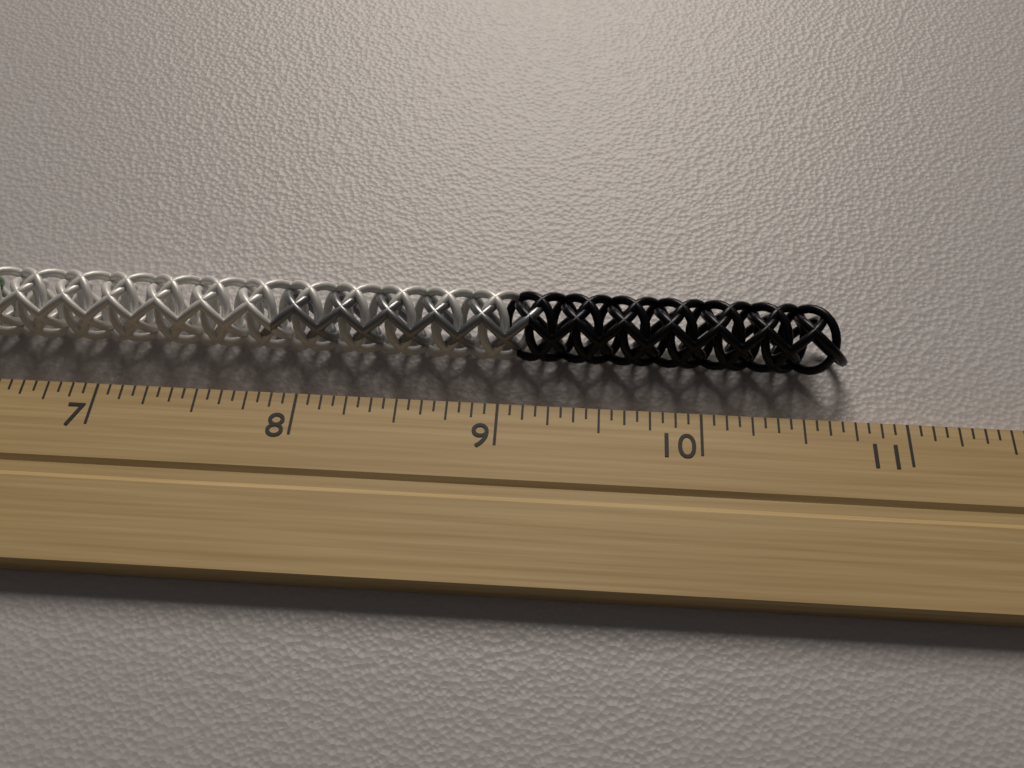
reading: 10.7500 inch
